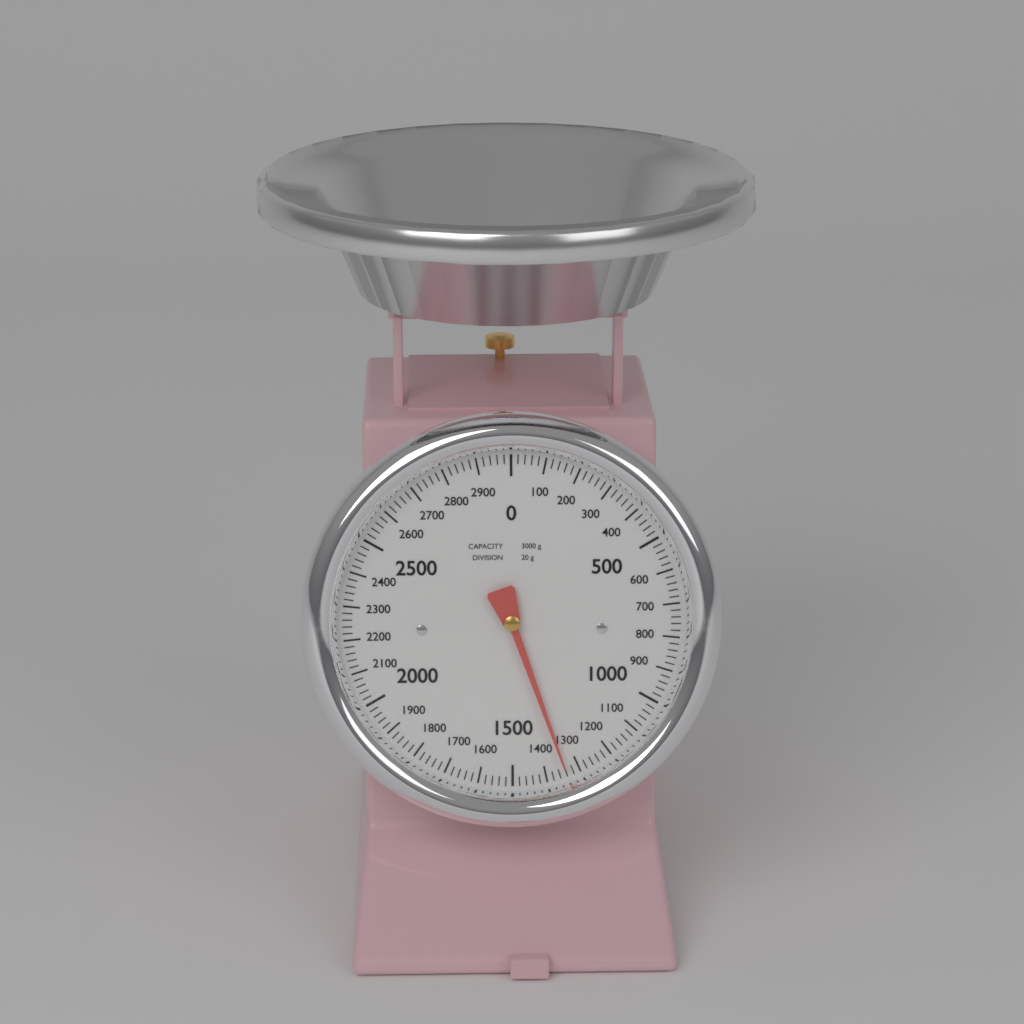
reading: 1340 g
